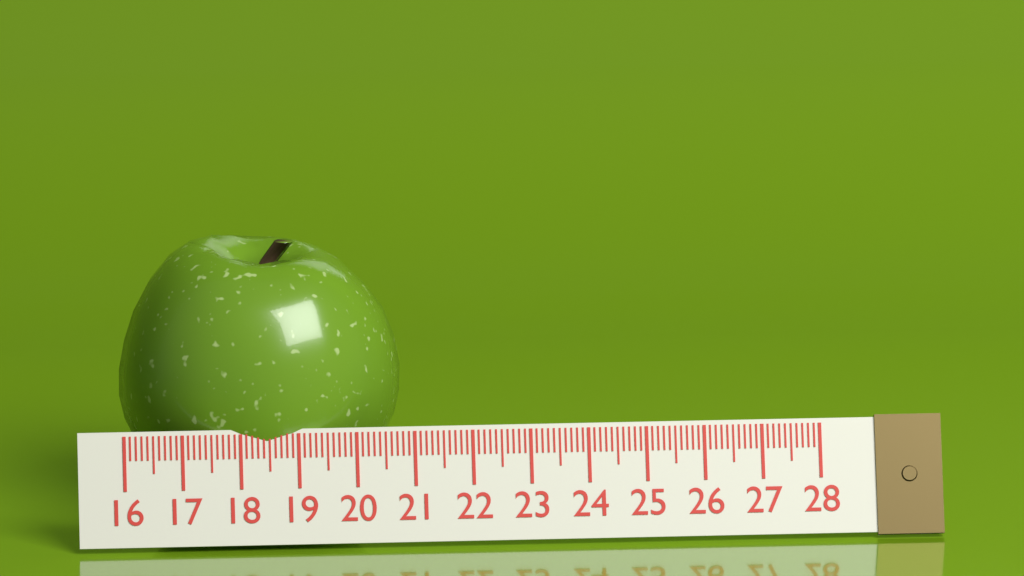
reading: 20.9 (no unit)
